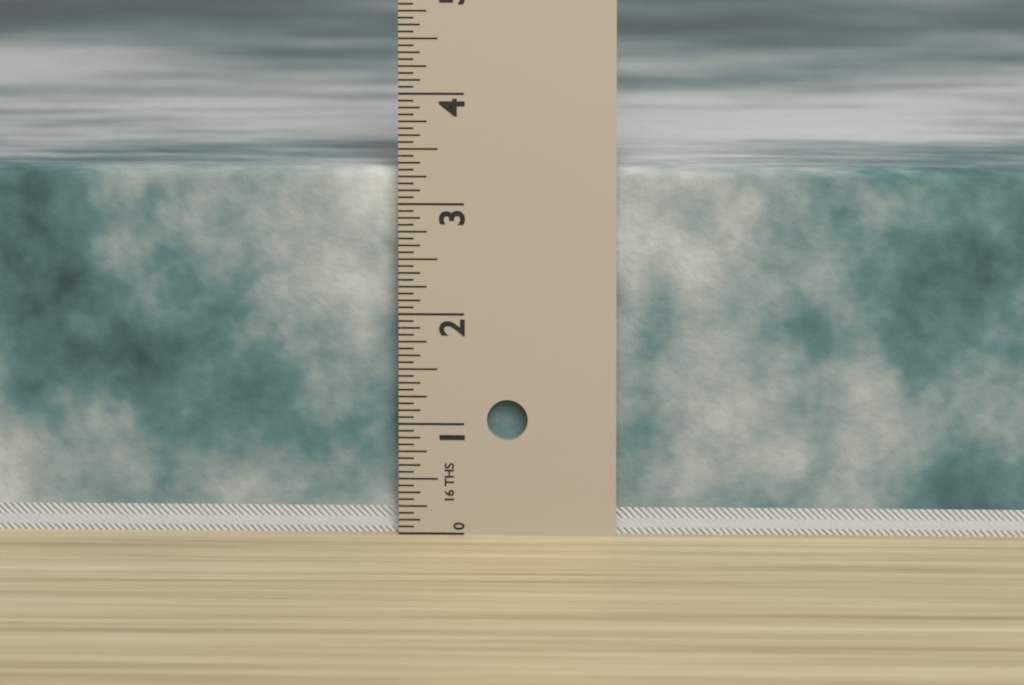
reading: 3.3125 in
